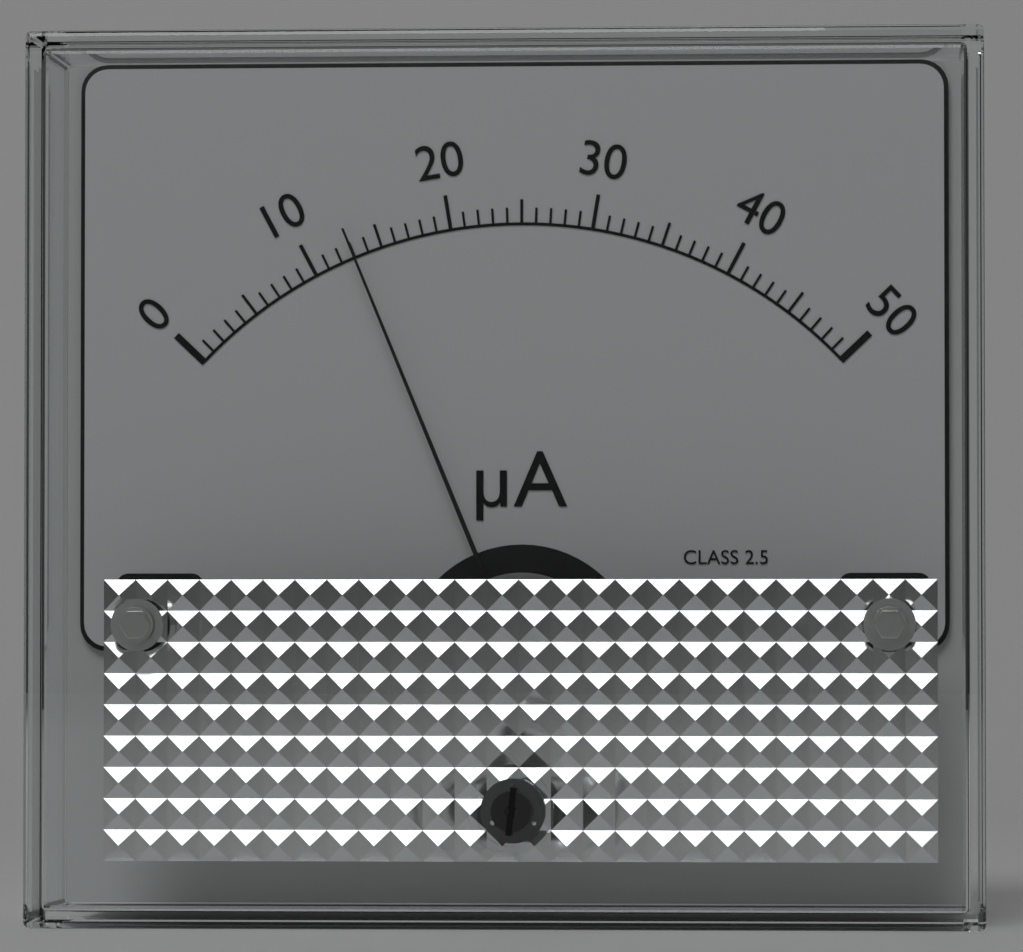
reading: 13 µA
